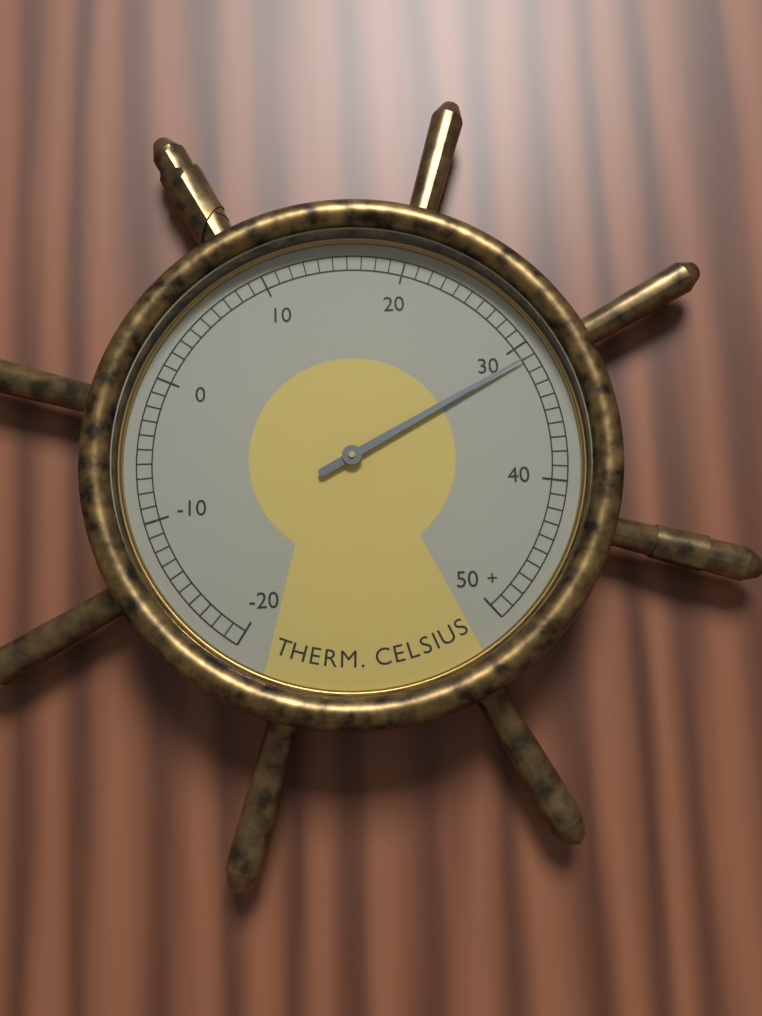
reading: 31 °C
